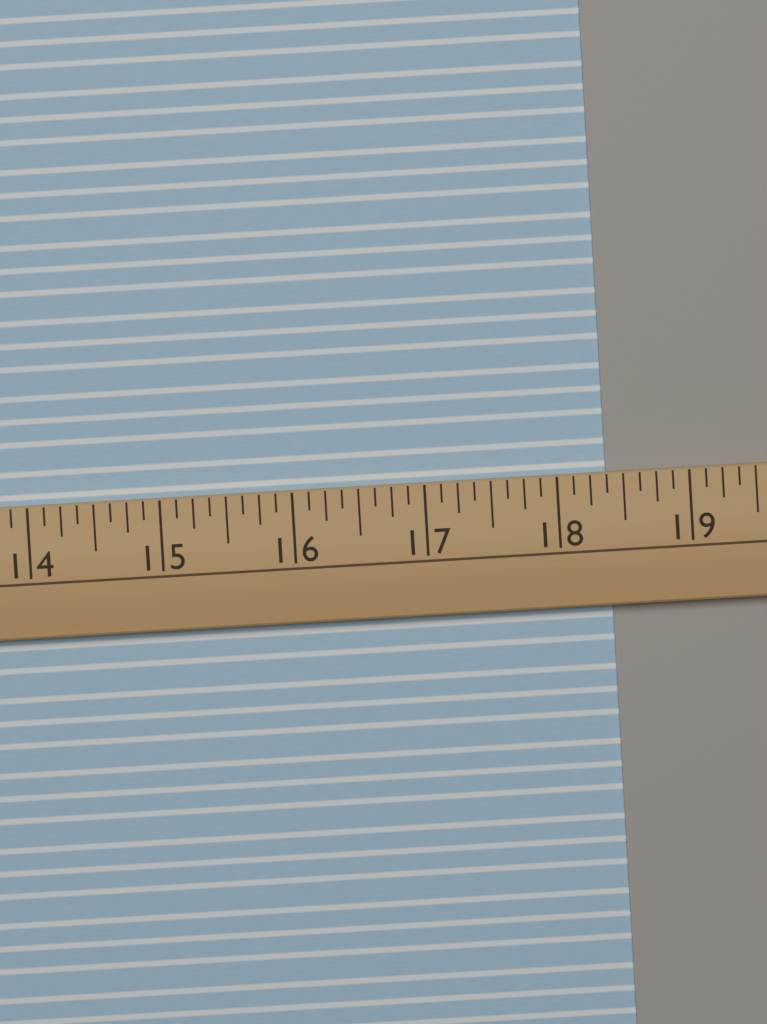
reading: 18.375 (no unit)
